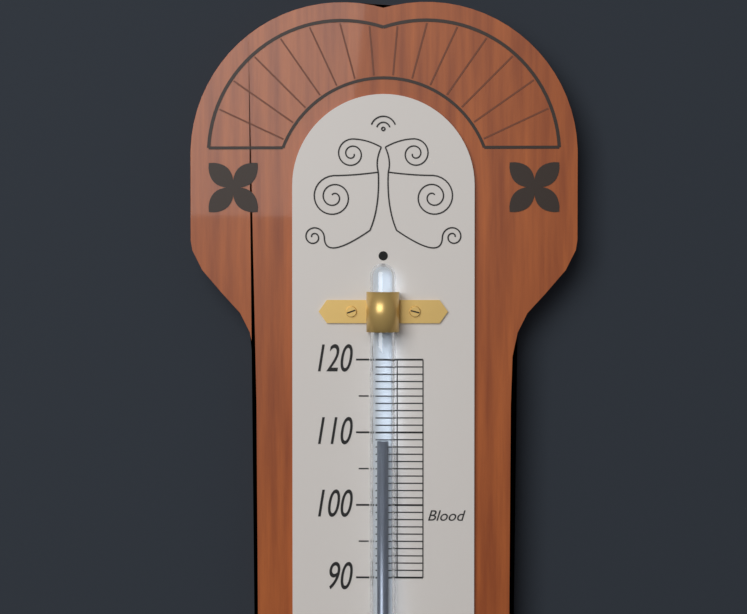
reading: 109 (no unit)
